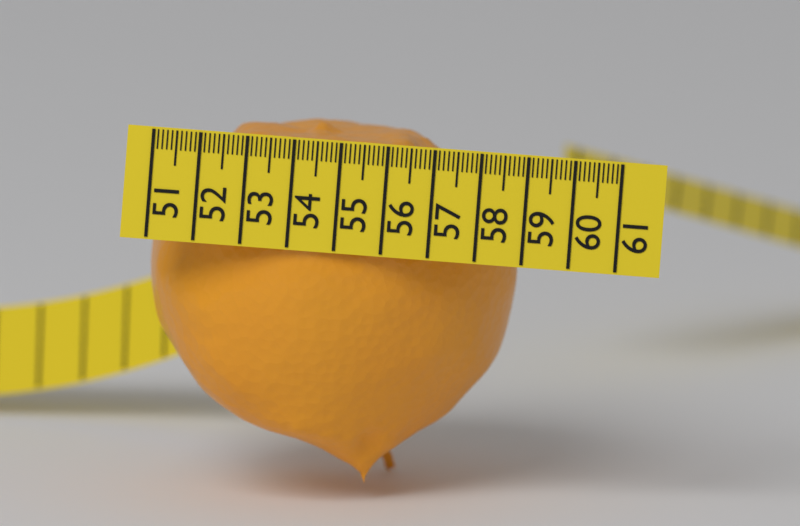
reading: 58.8 (no unit)
